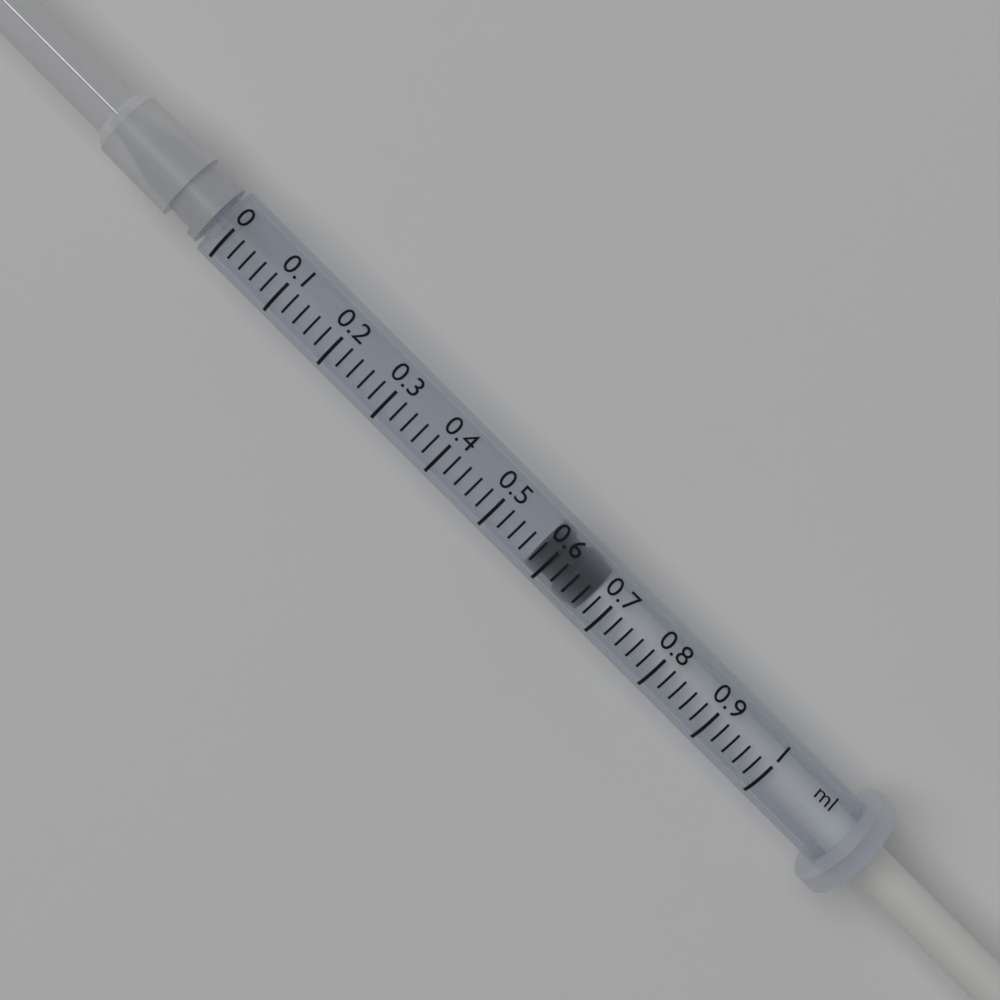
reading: 0.58 ml
